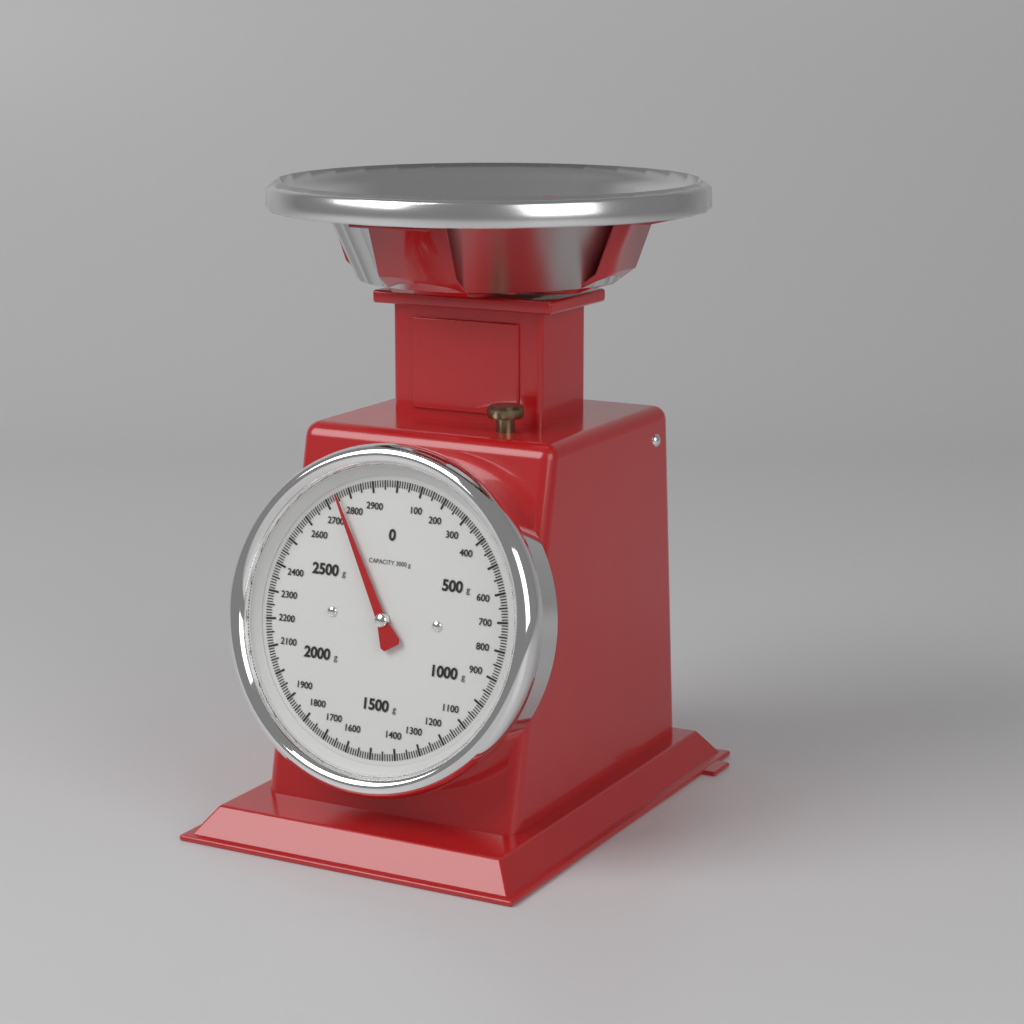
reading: 2750 g
